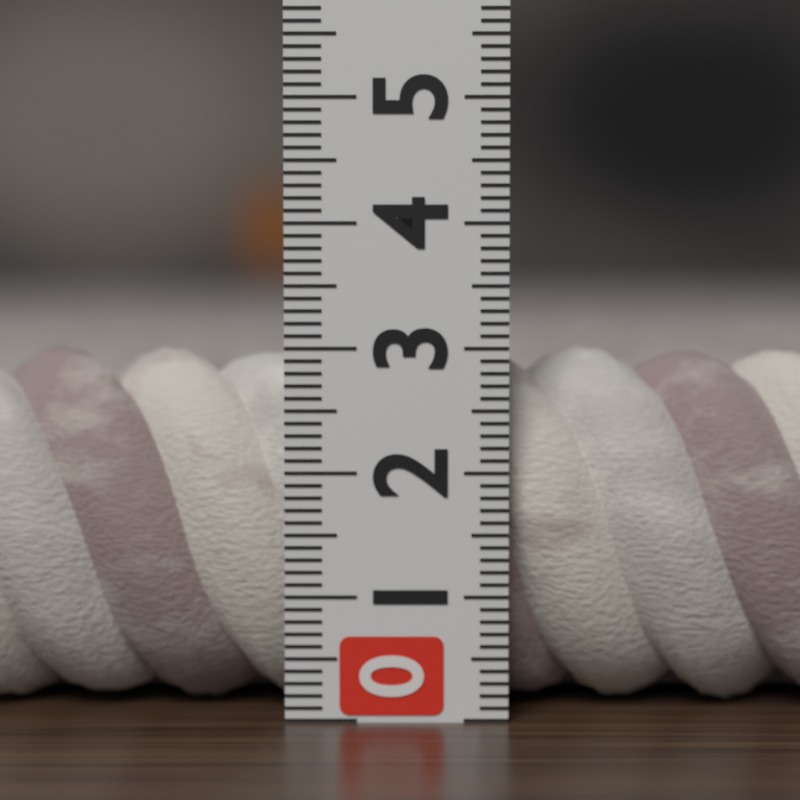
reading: 3.0 (no unit)
